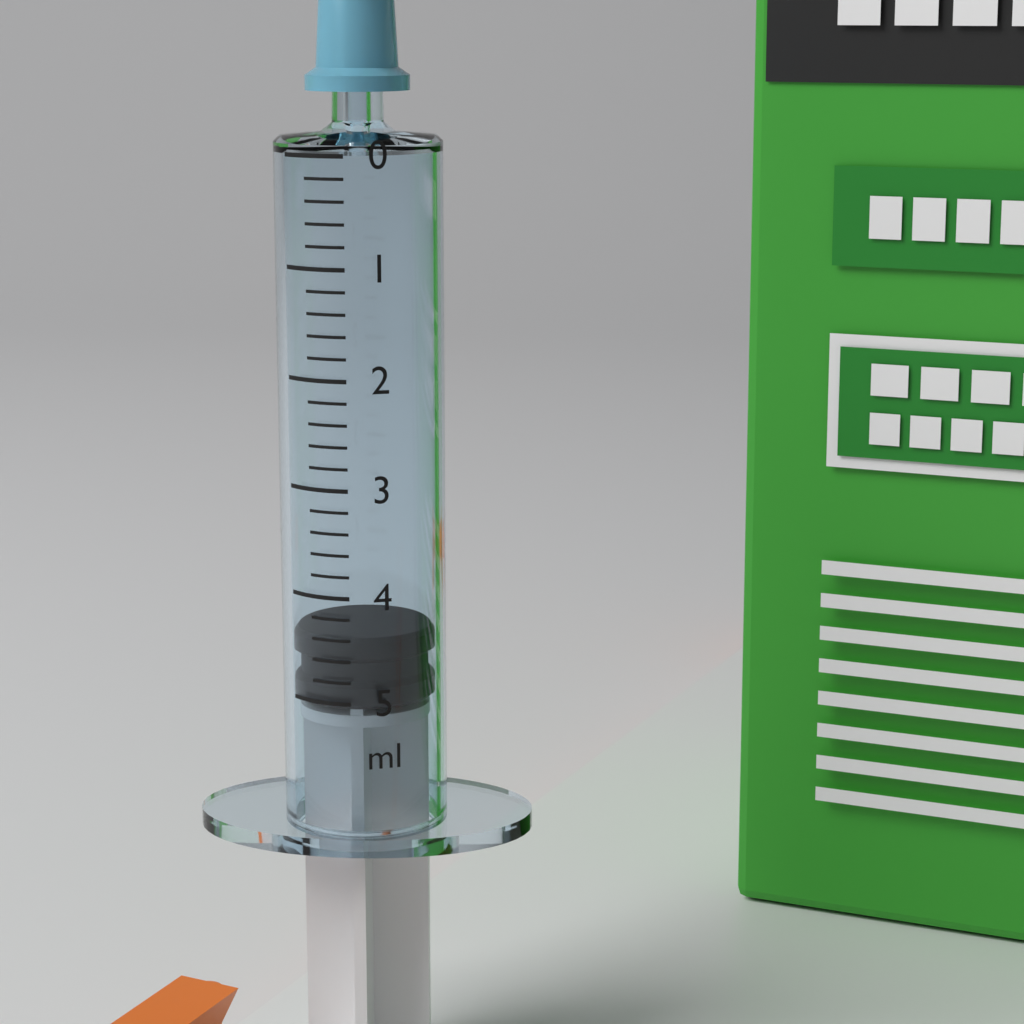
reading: 4.4 ml
